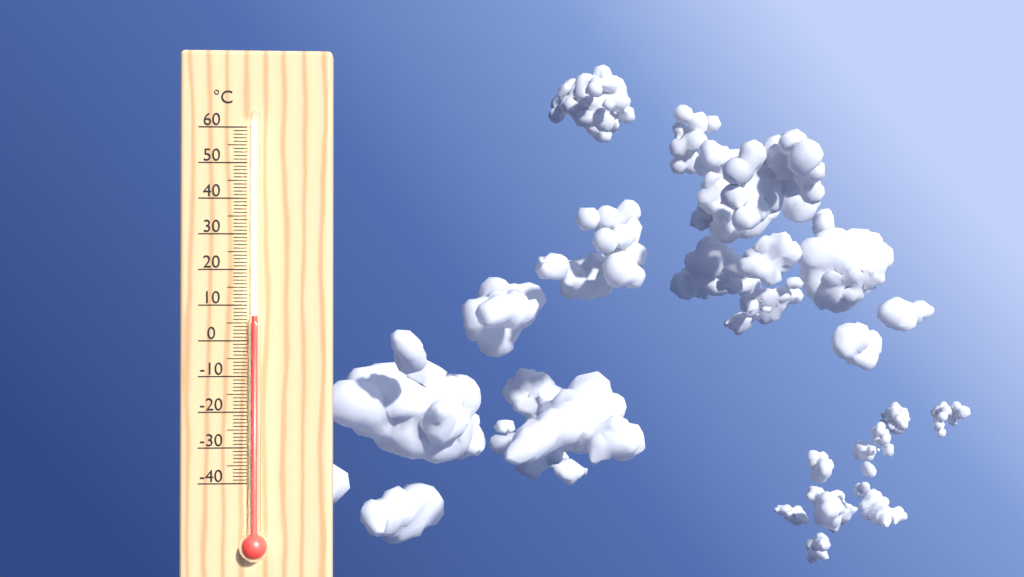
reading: 7 °C
